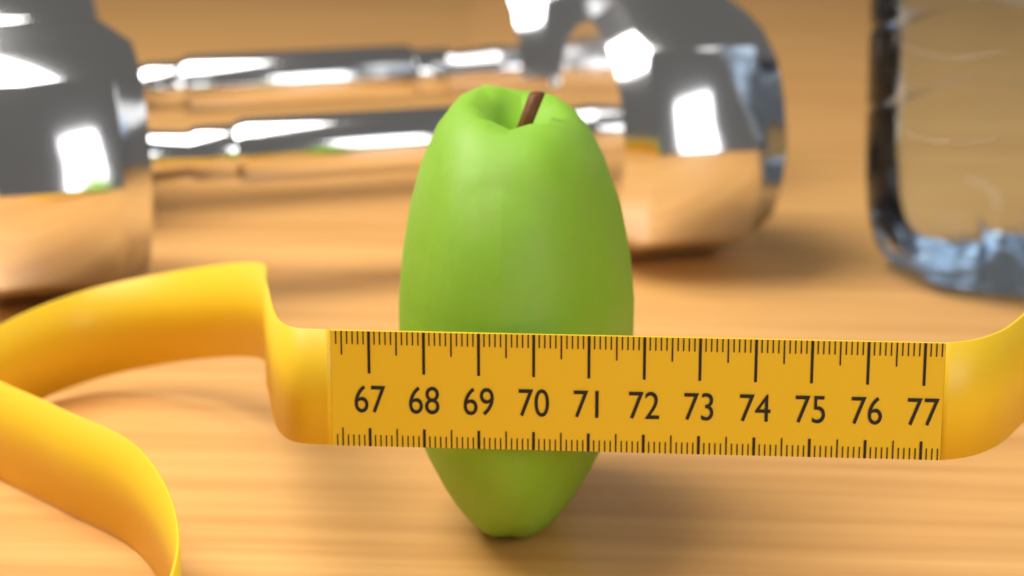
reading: 71.7 (no unit)
